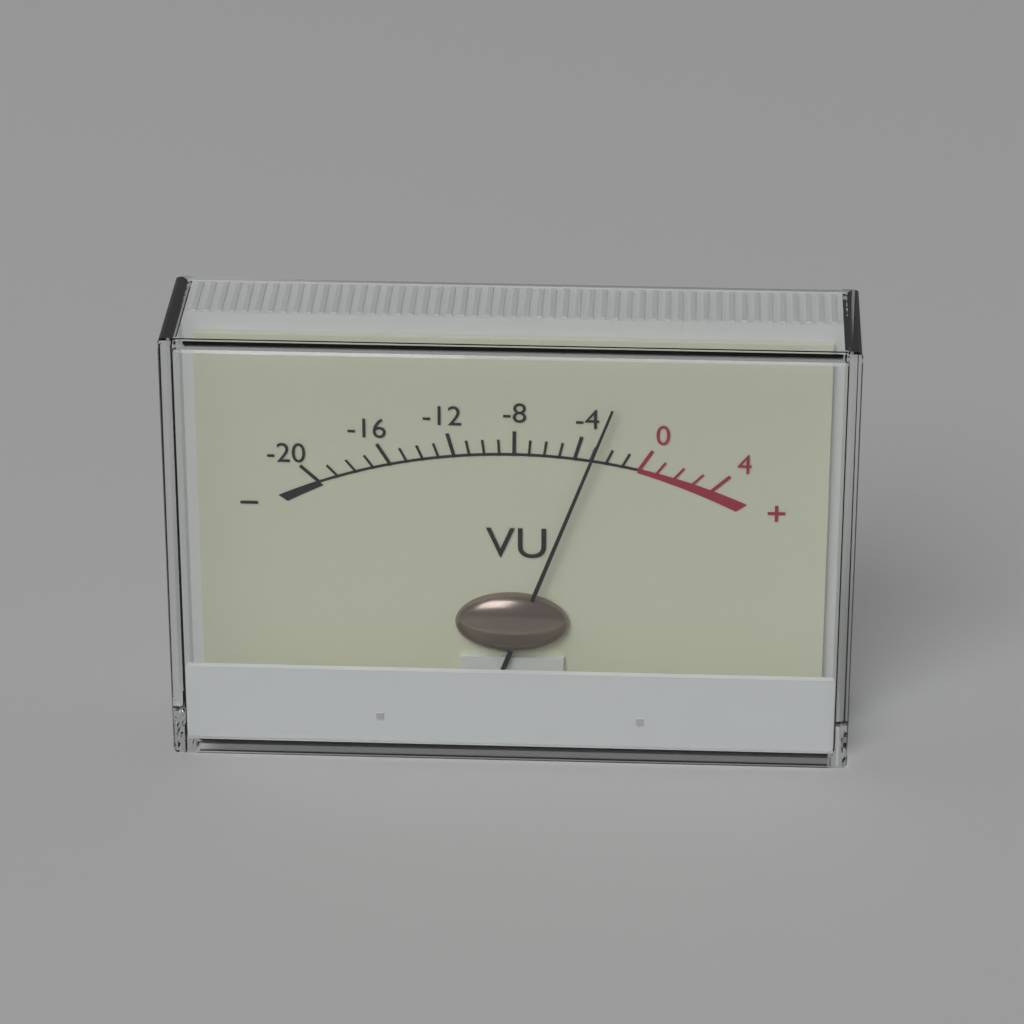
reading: -3 VU
